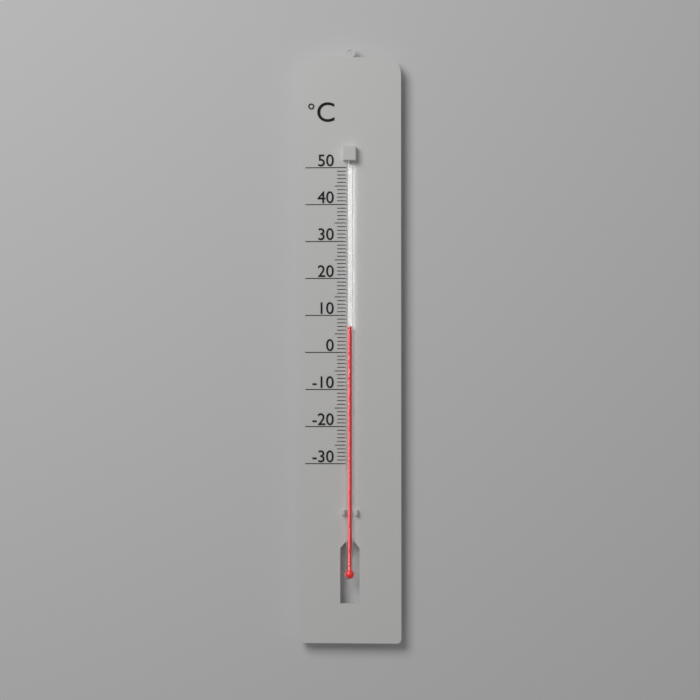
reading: 7 °C
